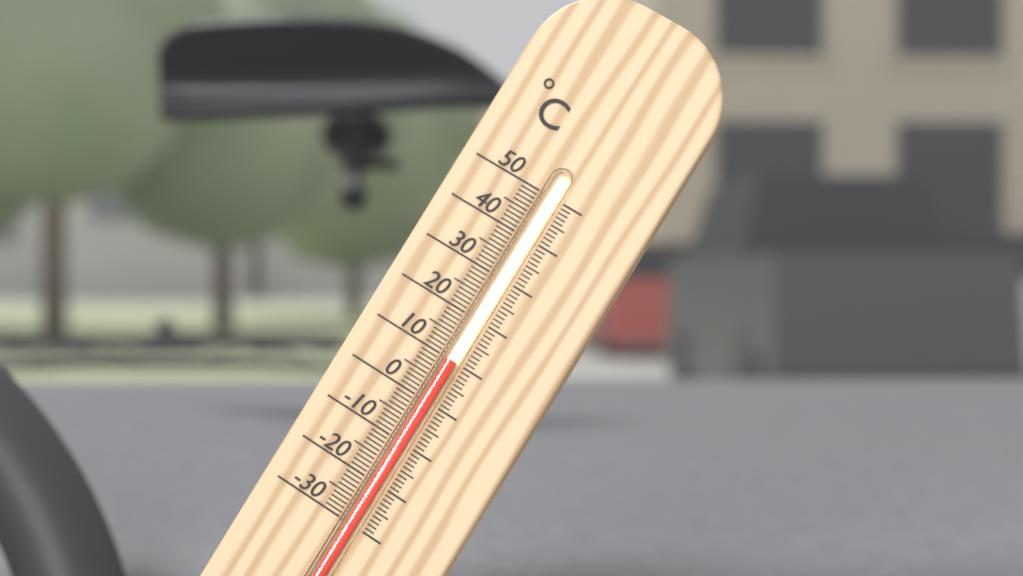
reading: 10 °C
